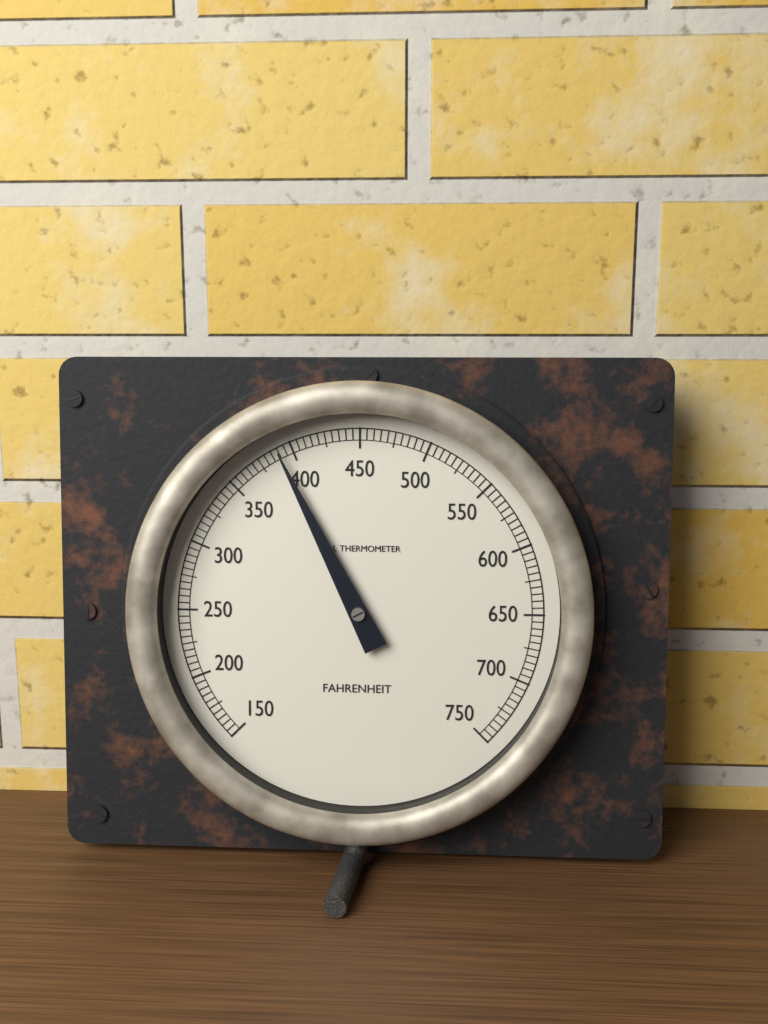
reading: 390 °F
